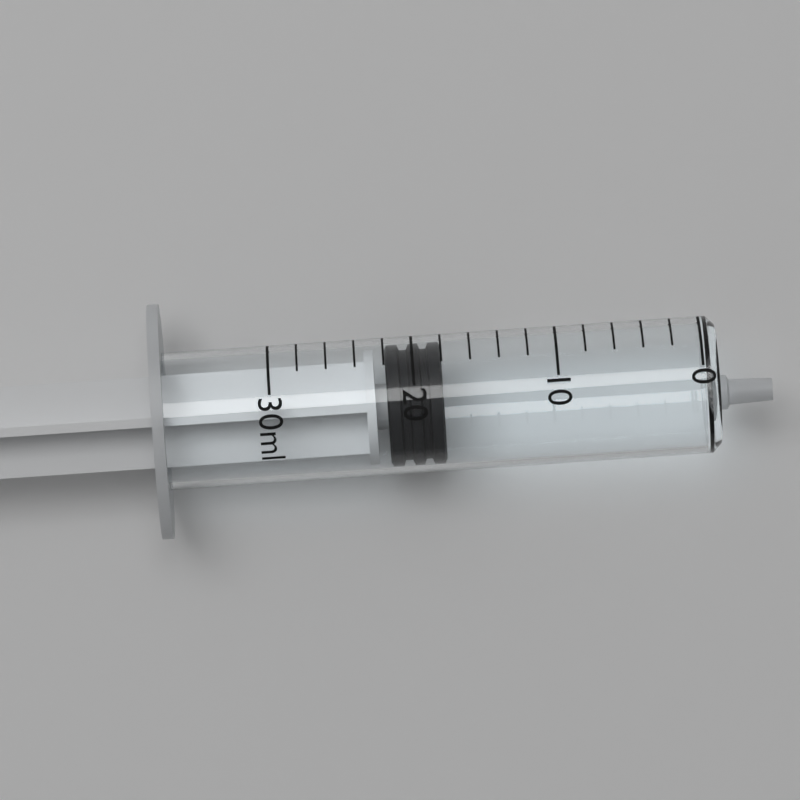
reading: 18 ml
